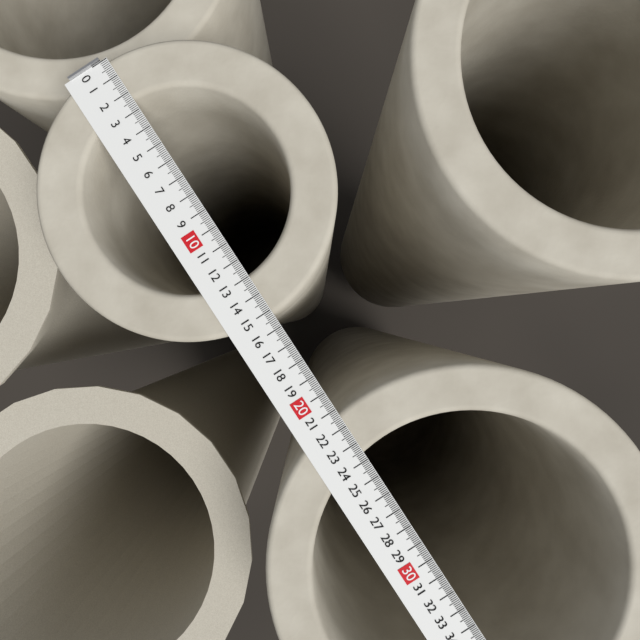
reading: 15.3 (no unit)
